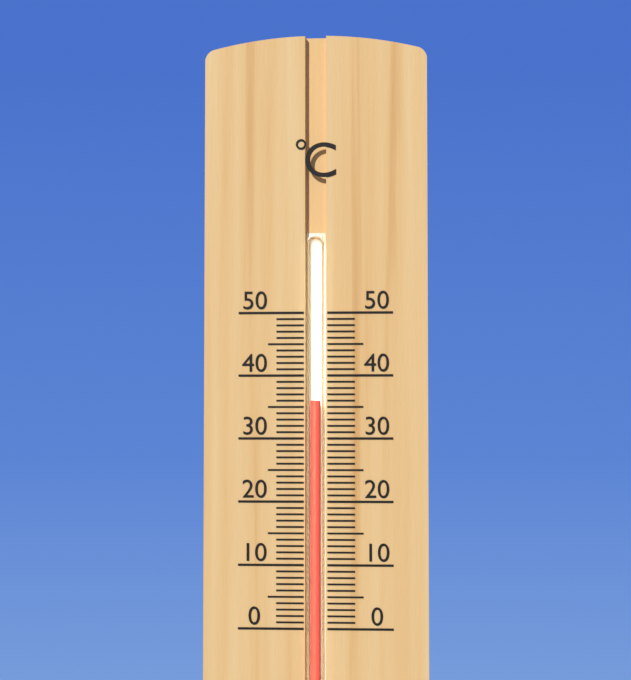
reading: 36 °C
